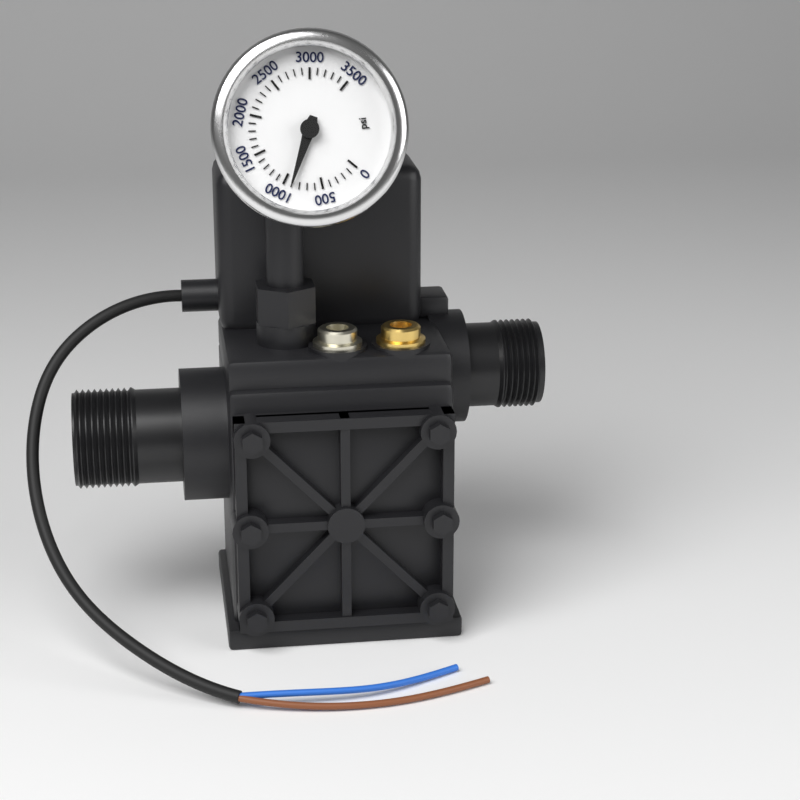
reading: 900 psi
